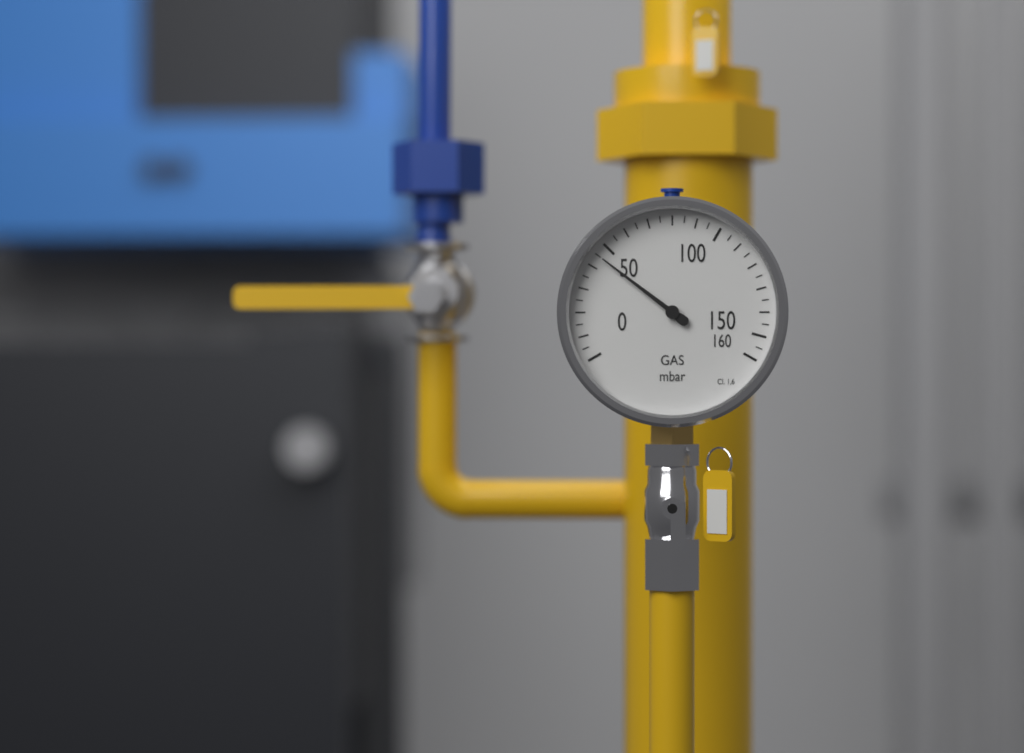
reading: 45 mbar
